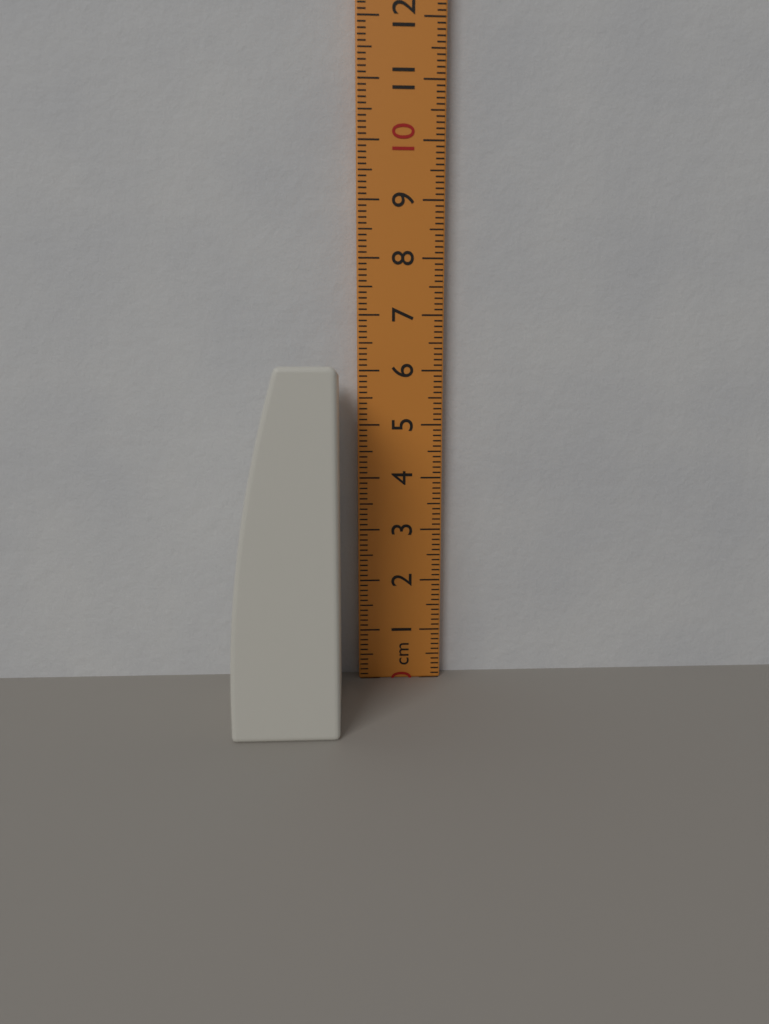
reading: 6.0 cm
